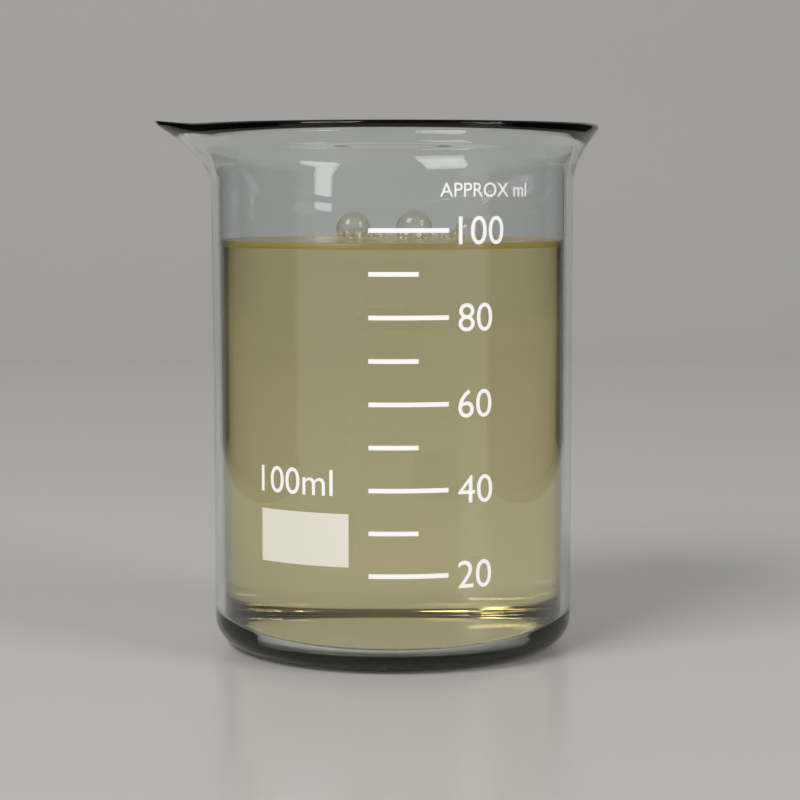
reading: 97 ml
